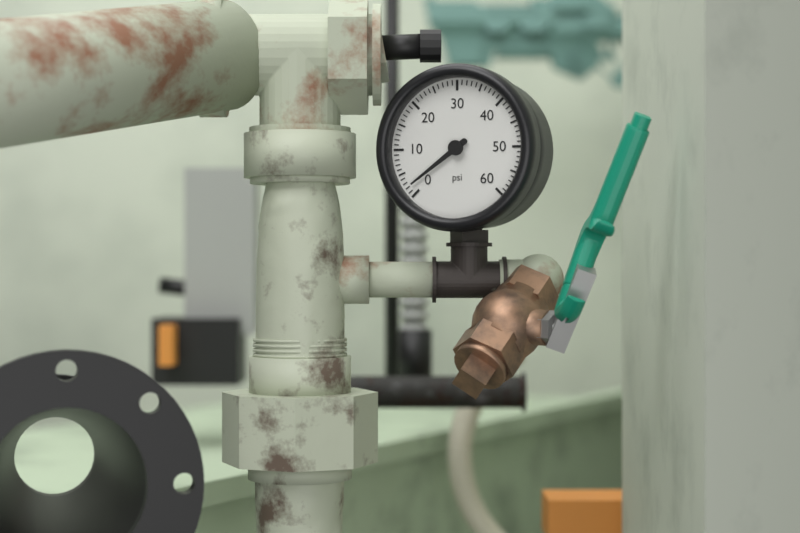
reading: 2 psi
